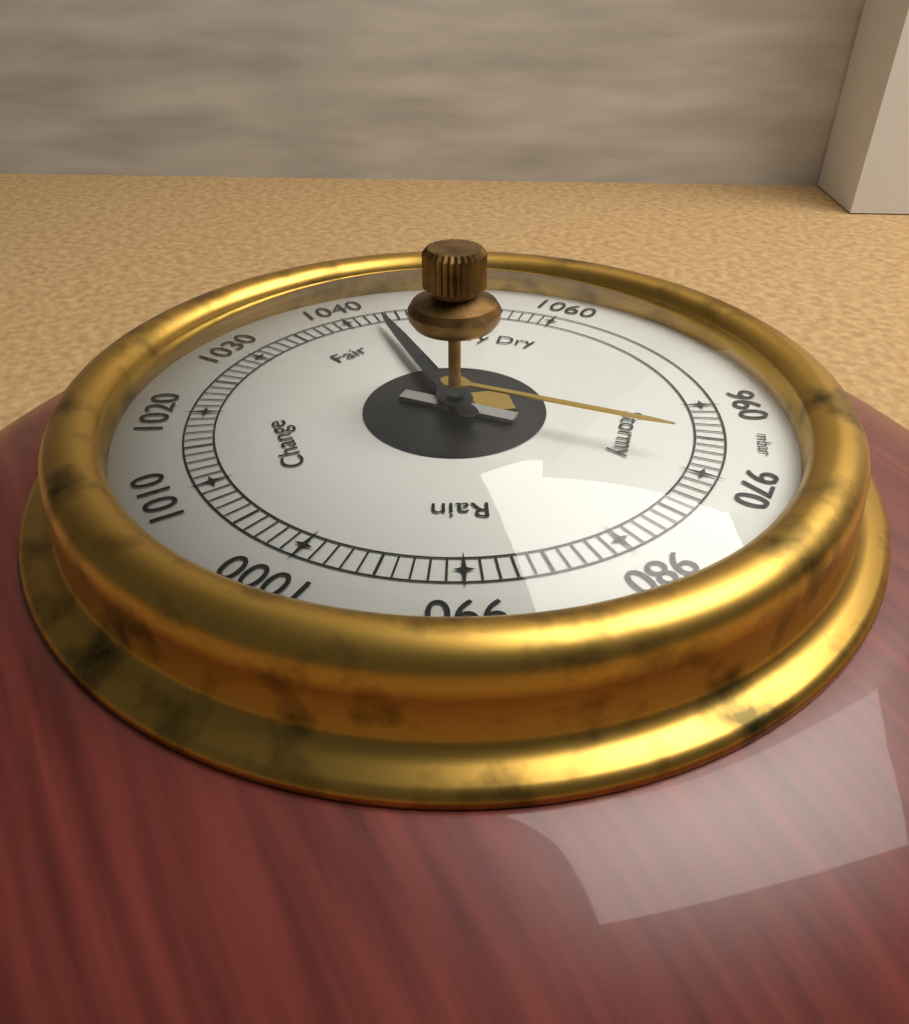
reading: 1043 mbar
